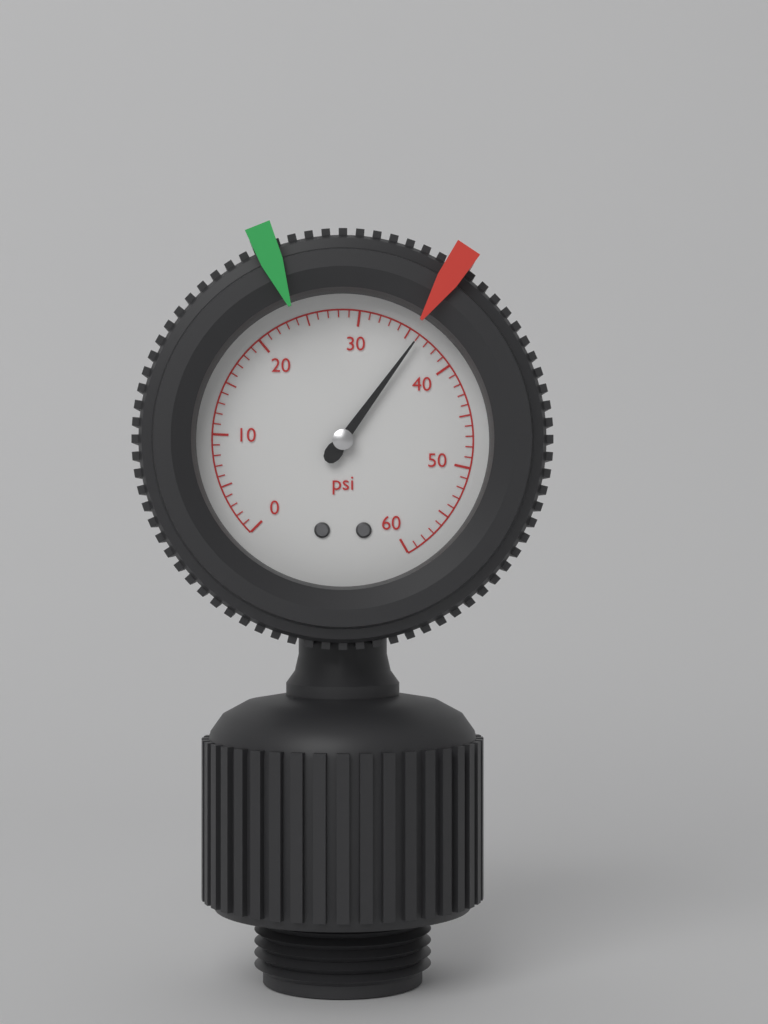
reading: 36 psi
